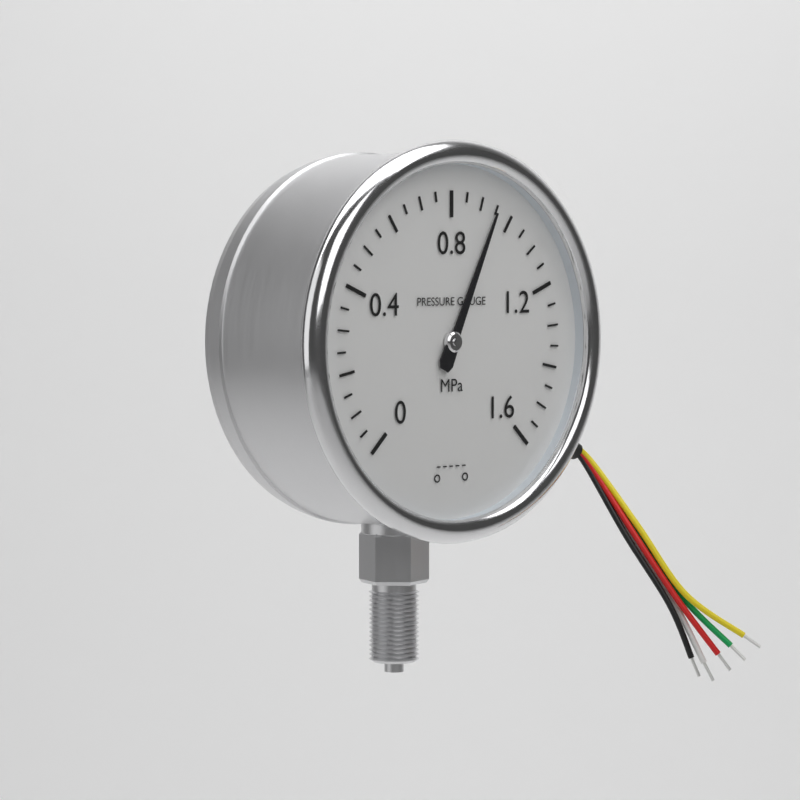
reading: 0.95 MPa
